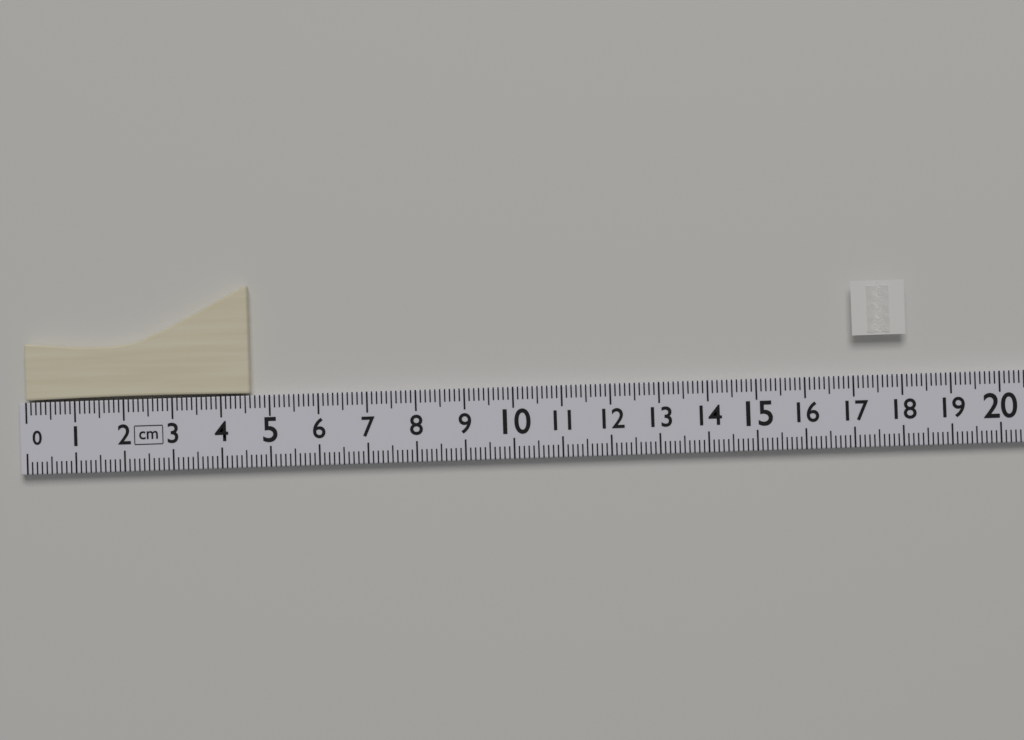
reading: 4.6 cm
